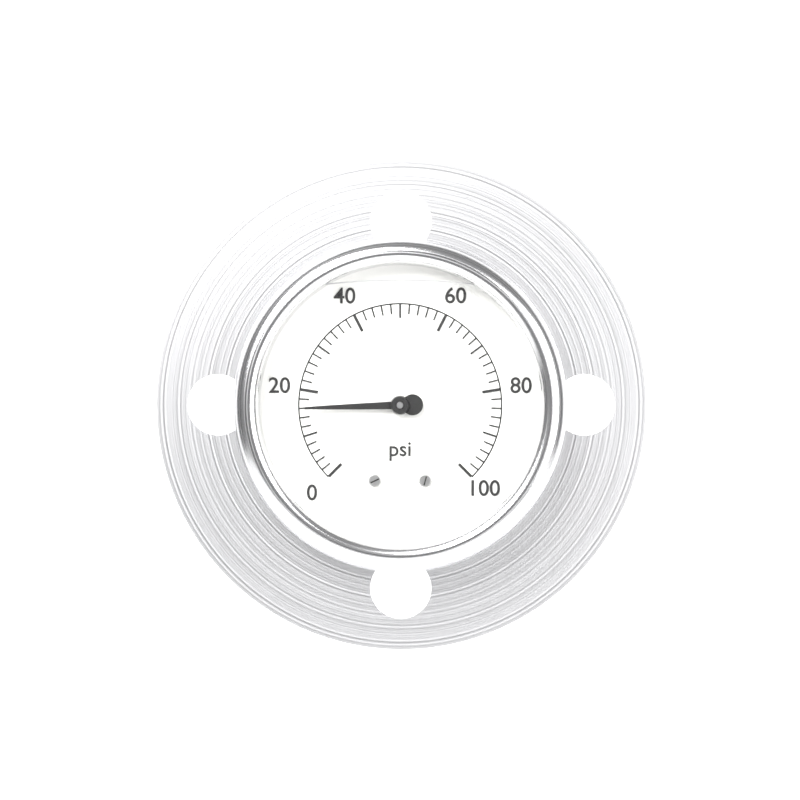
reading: 16 psi
